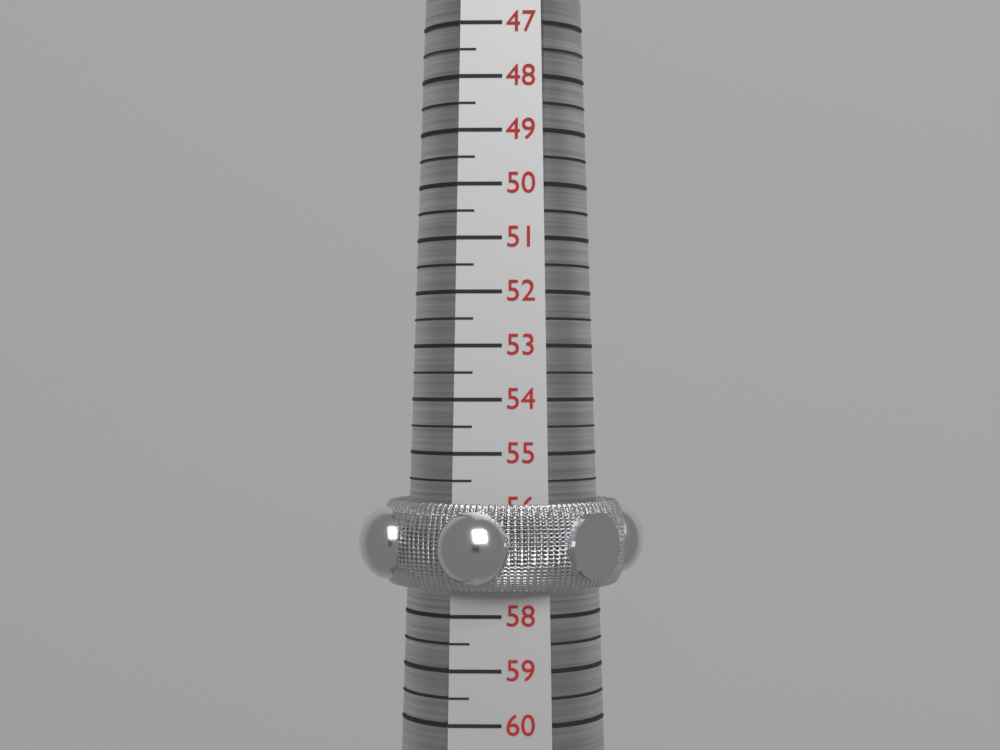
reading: 57.5 (no unit)
